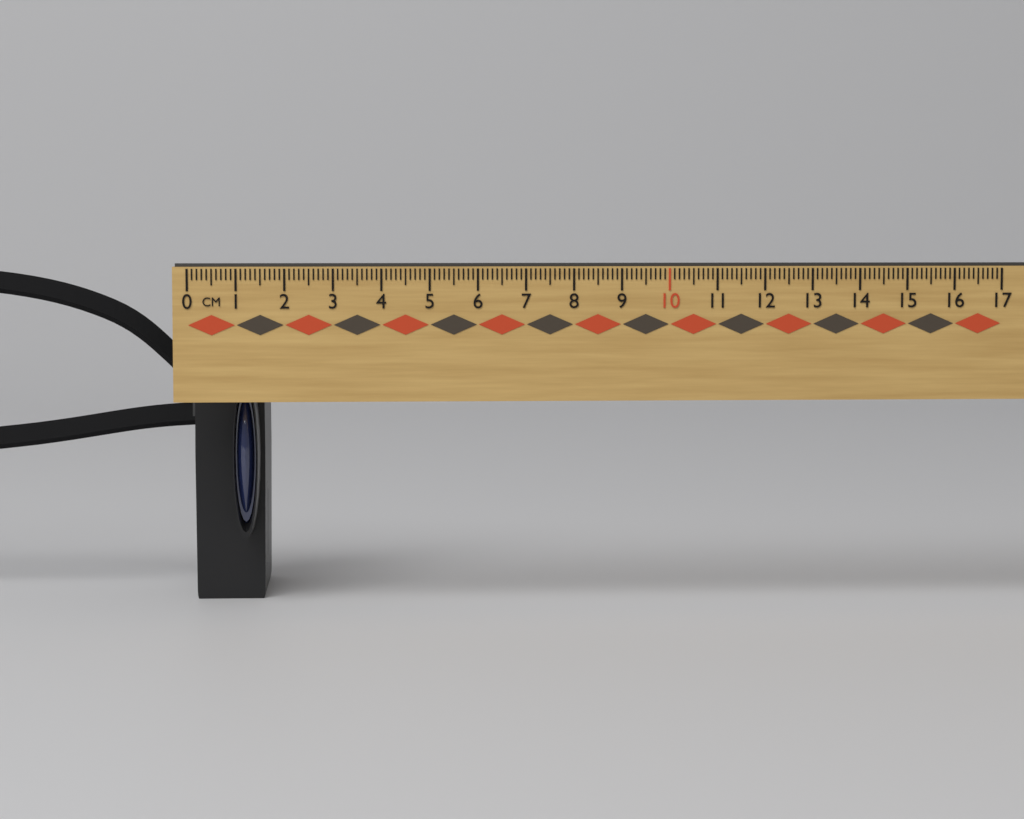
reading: 1.5 cm
